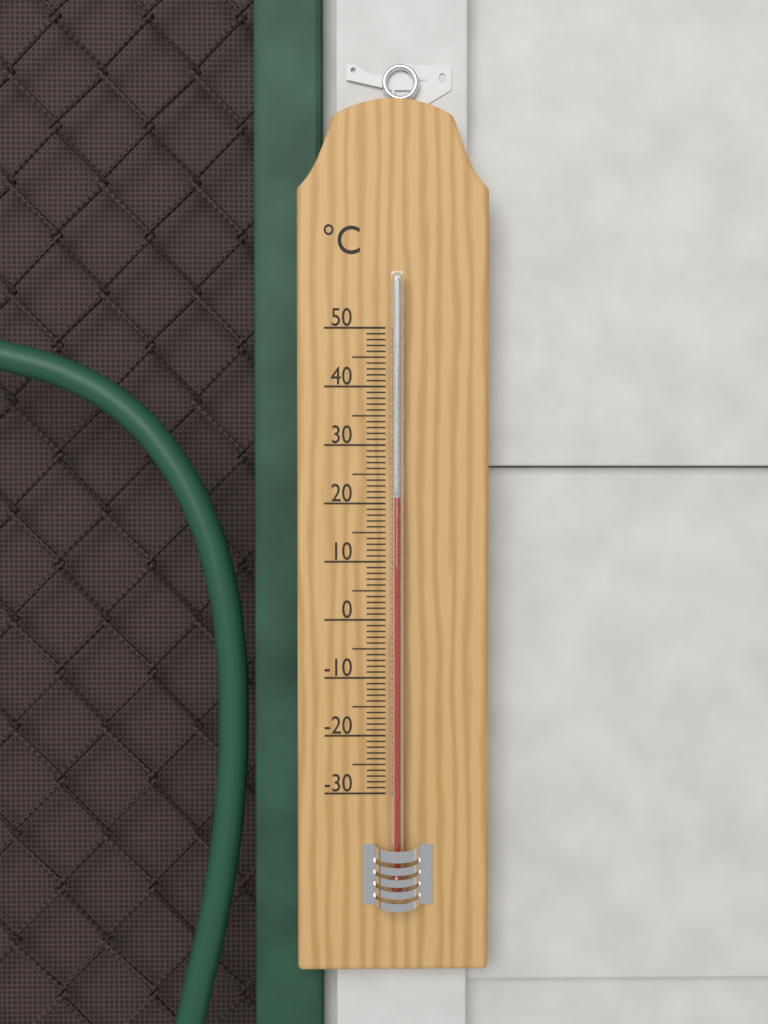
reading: 21 °C
